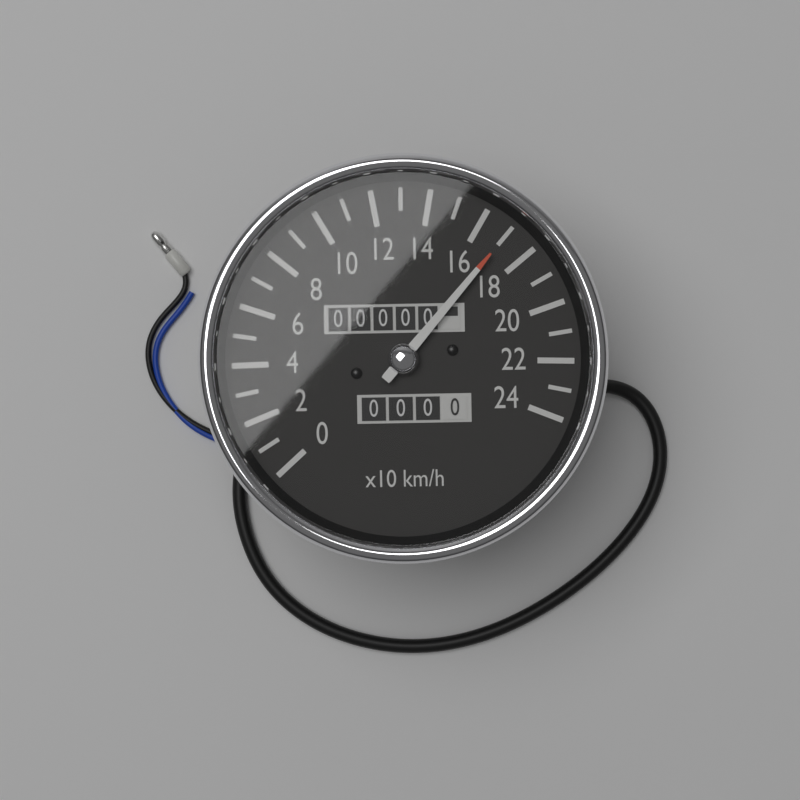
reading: 170 km/h
